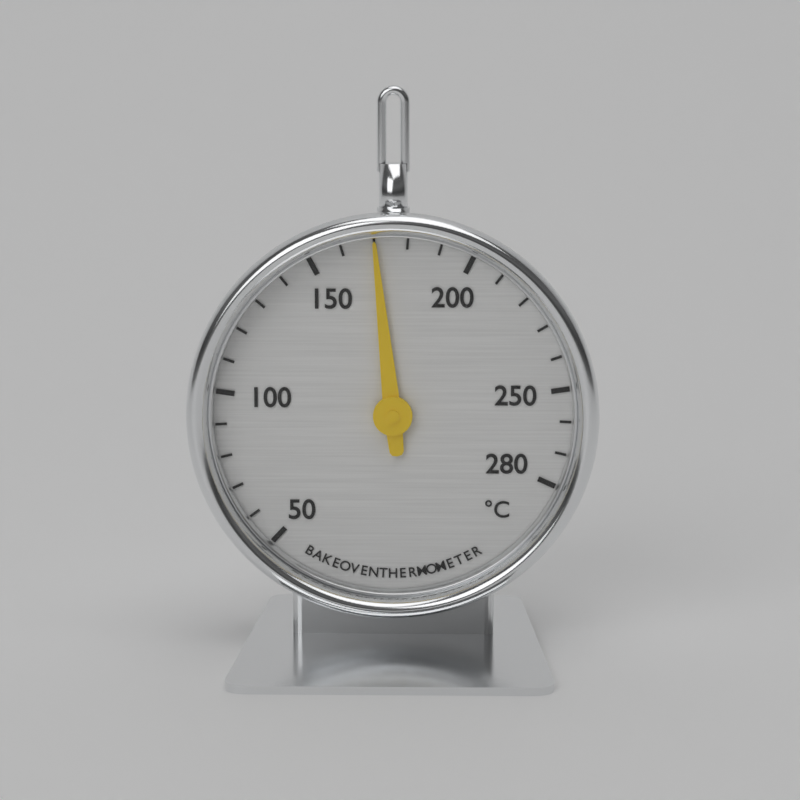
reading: 170 °C
